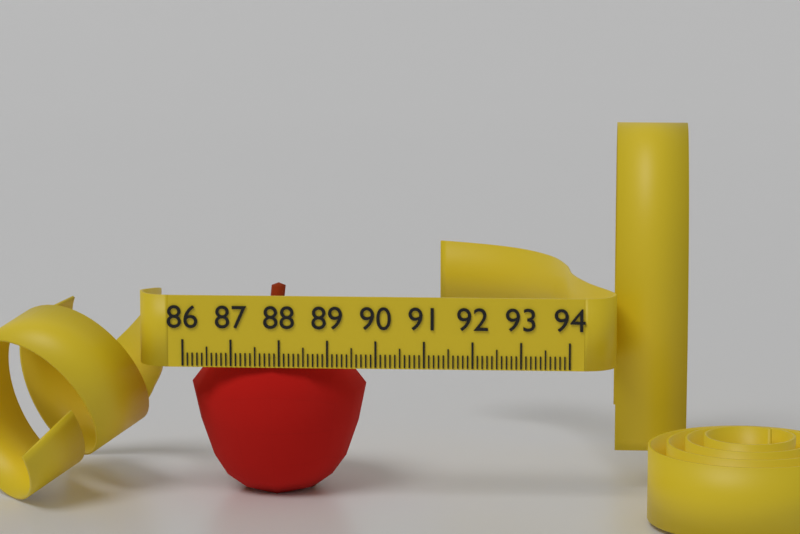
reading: 89.7 (no unit)
